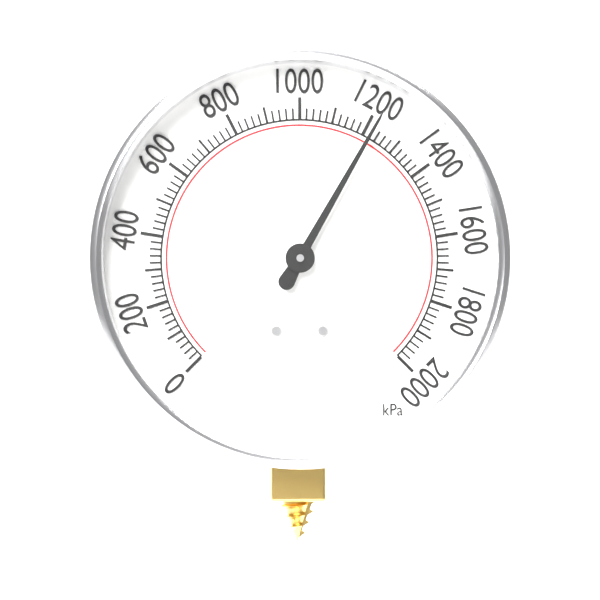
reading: 1220 kPa
